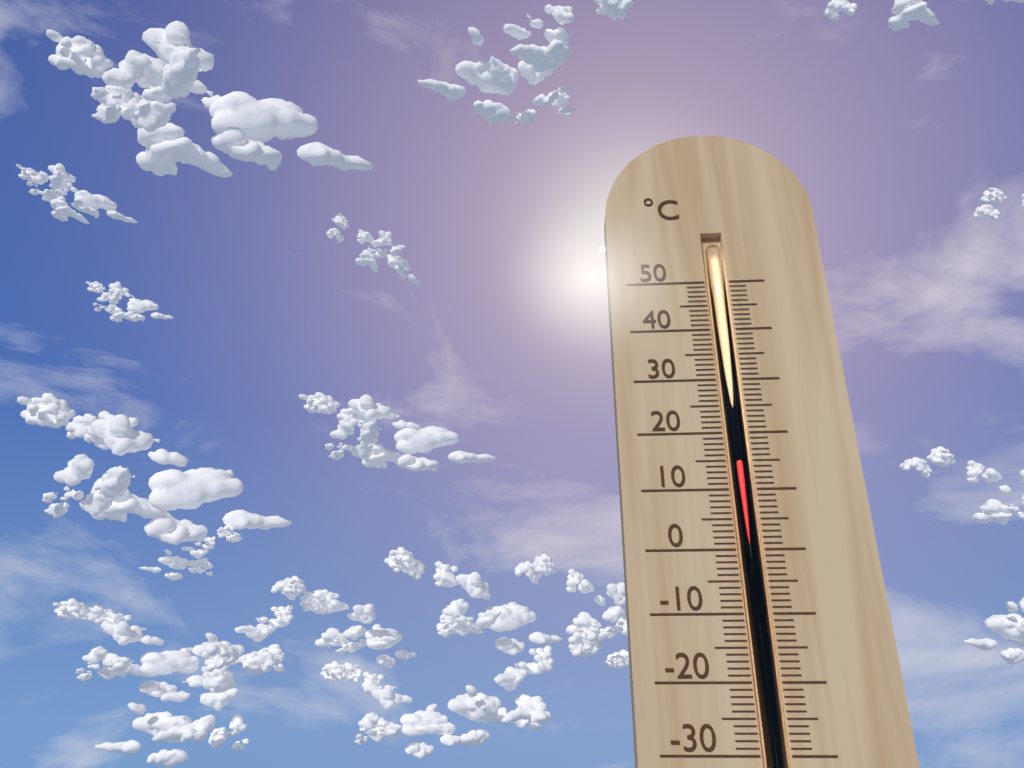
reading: 15 °C
